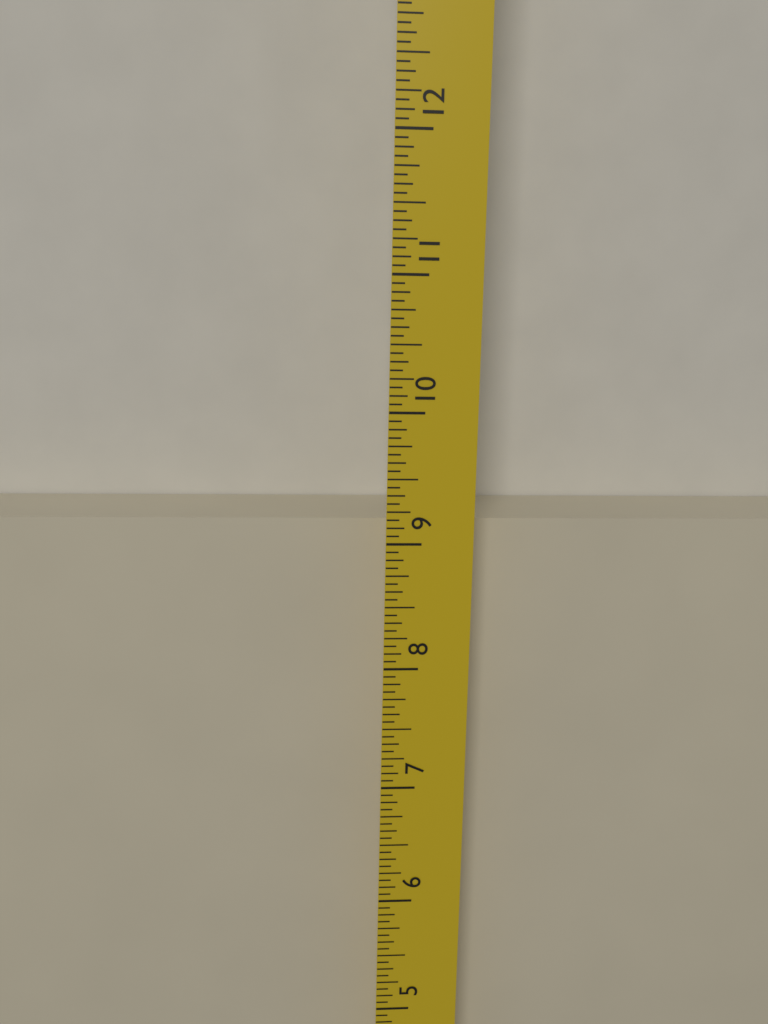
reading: 9.0625 in
